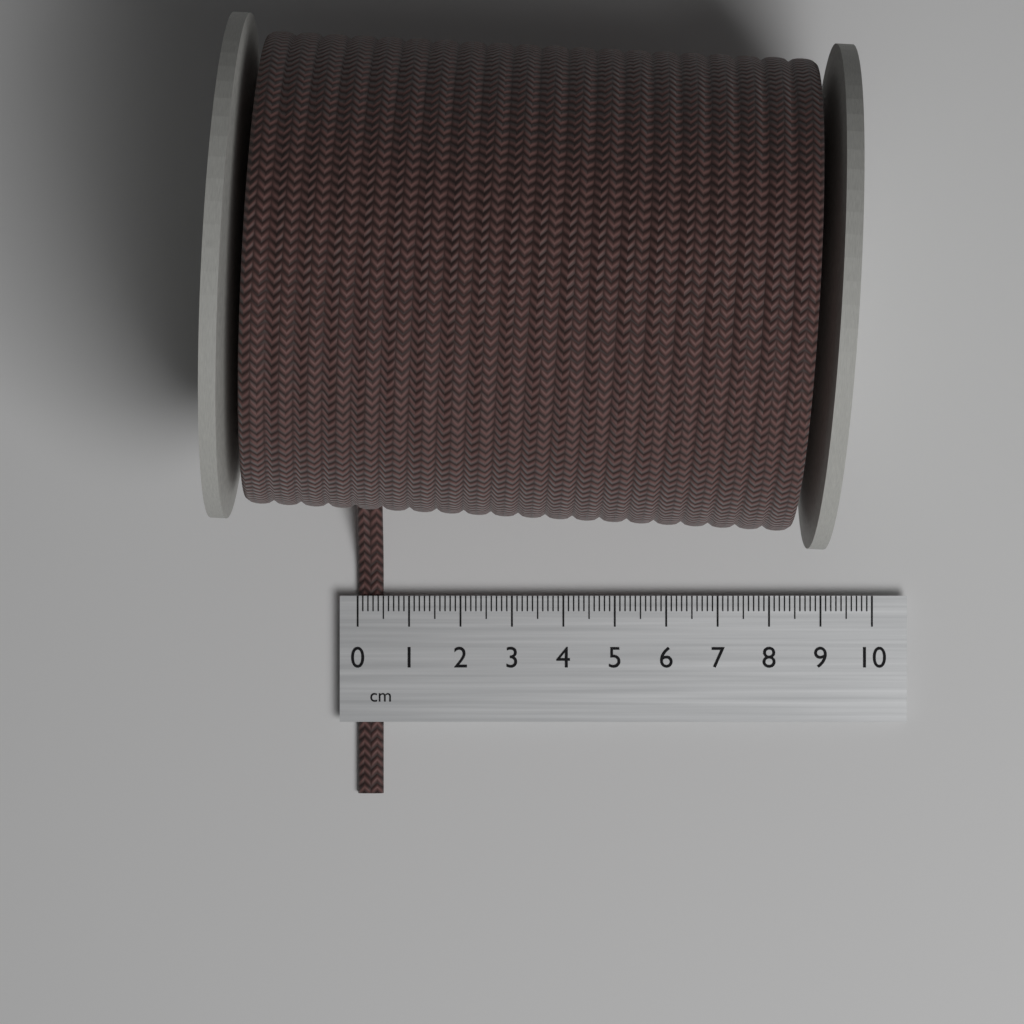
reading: 0.5 cm
